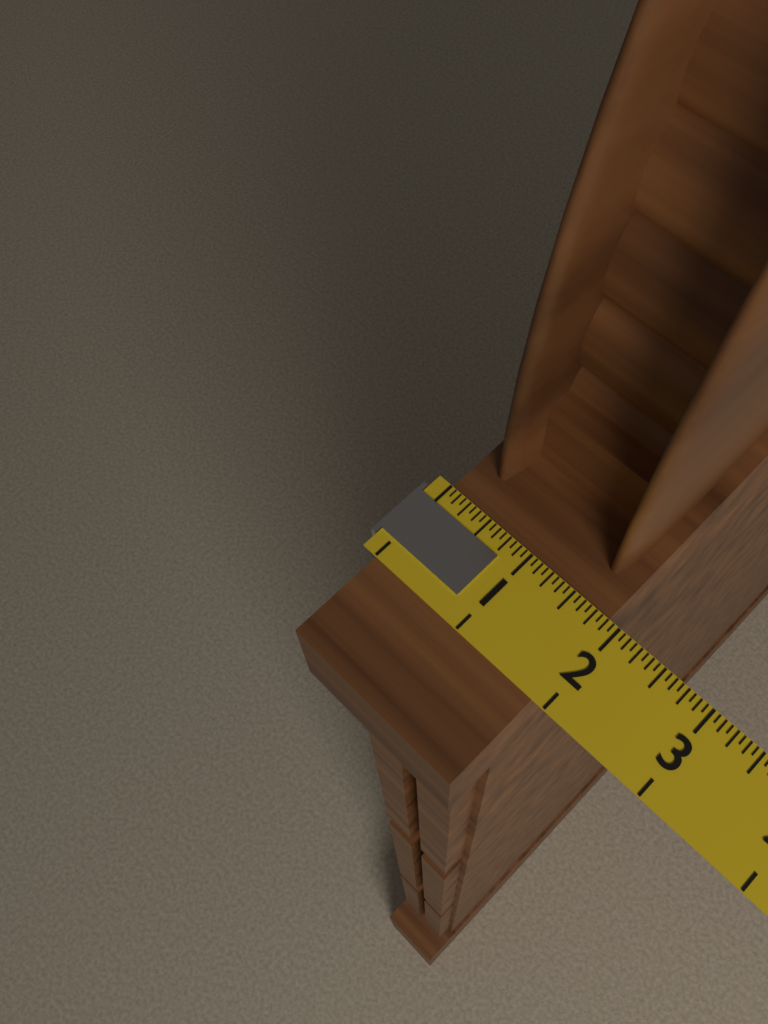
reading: 1.8750 (no unit)
